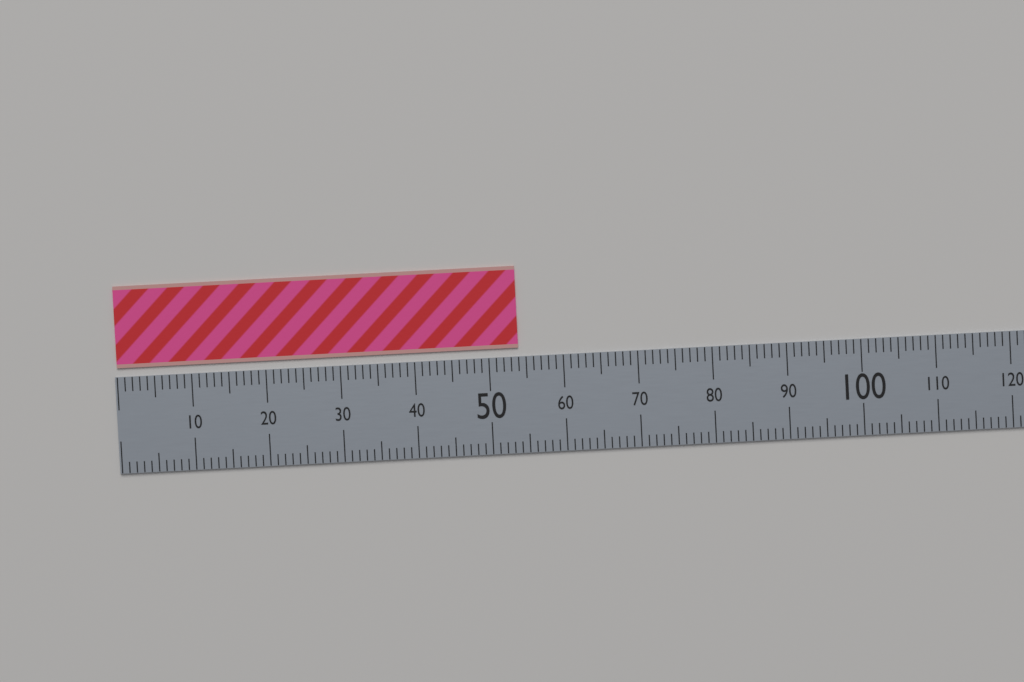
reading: 54 (no unit)
